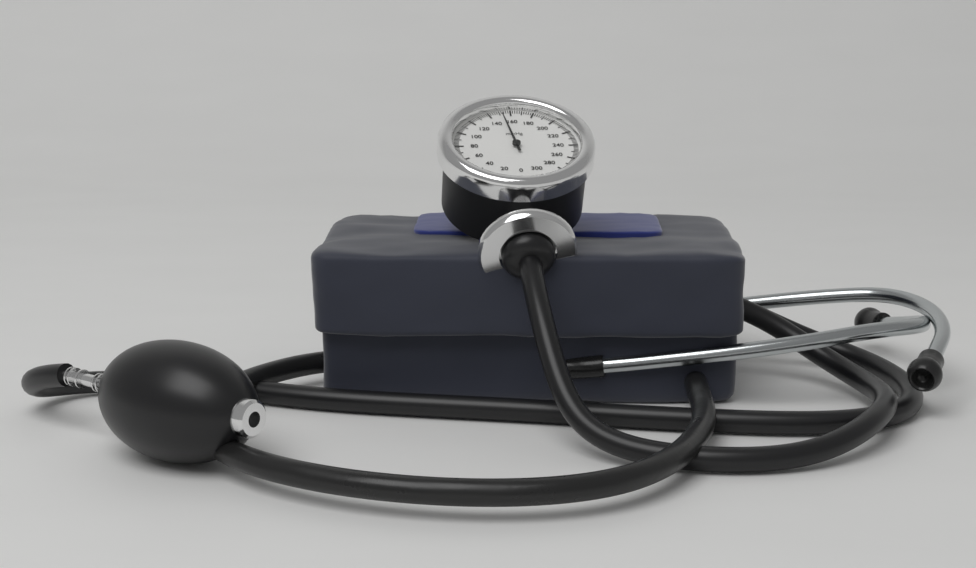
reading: 152 mmHg
